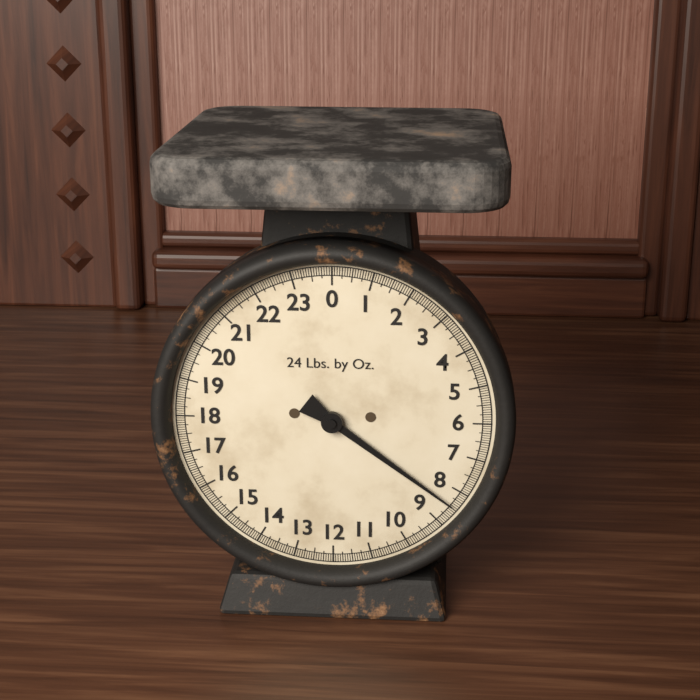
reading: 8.4375 lb
